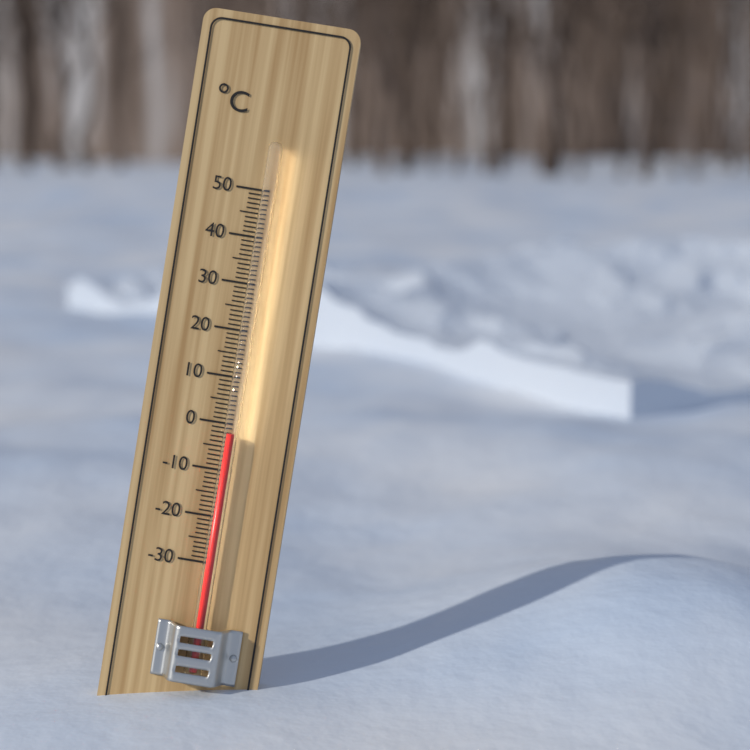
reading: -2 °C
